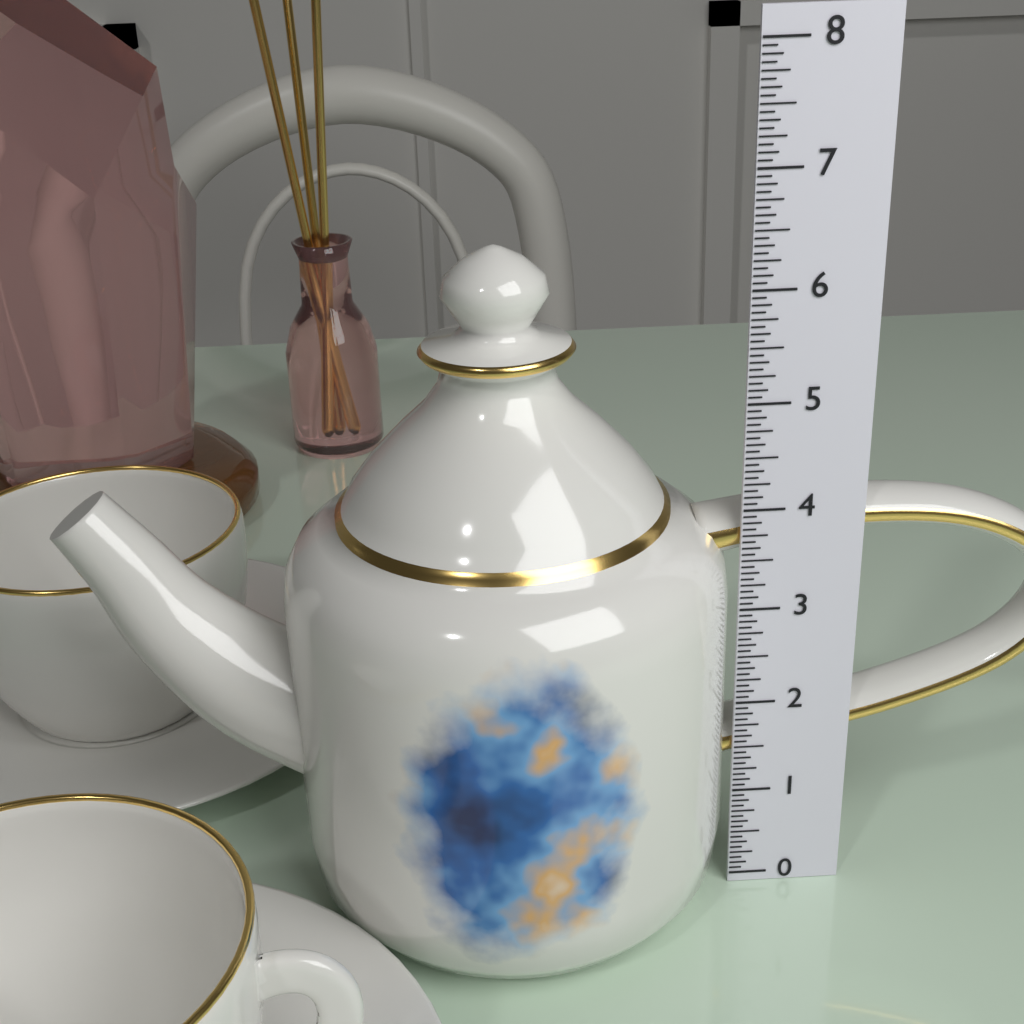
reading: 6.3750 (no unit)
